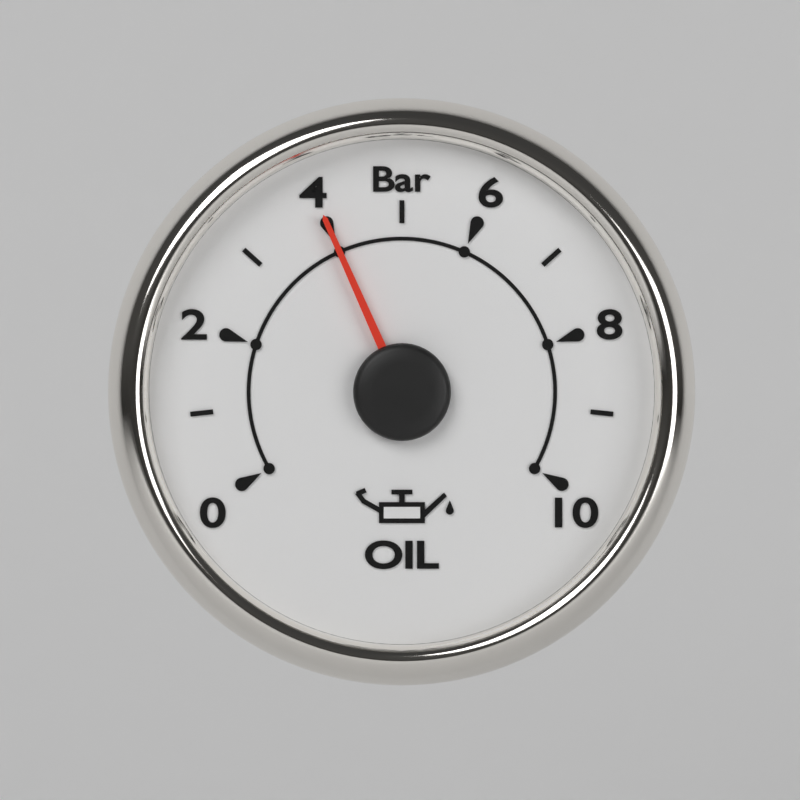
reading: 4 bar
